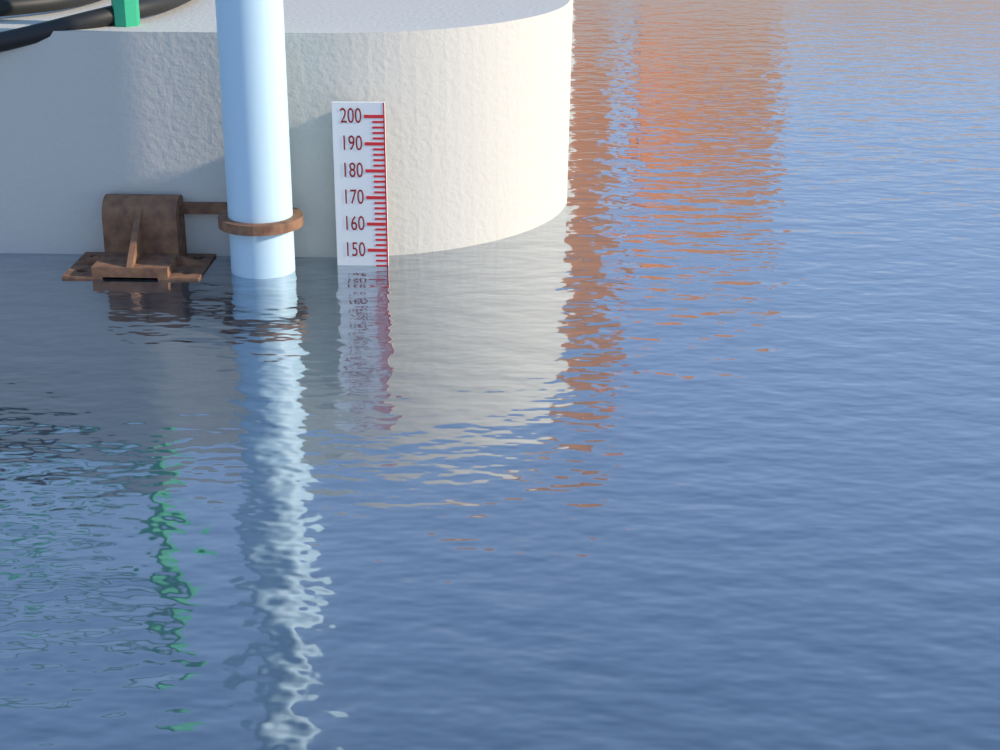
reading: 144 (no unit)
